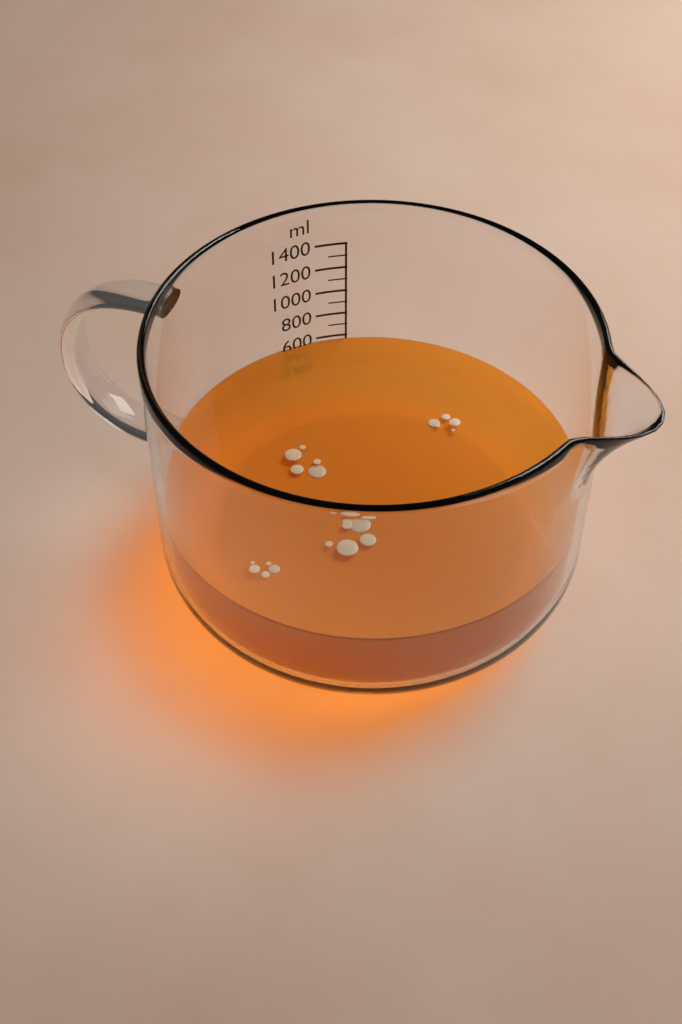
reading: 570 ml
